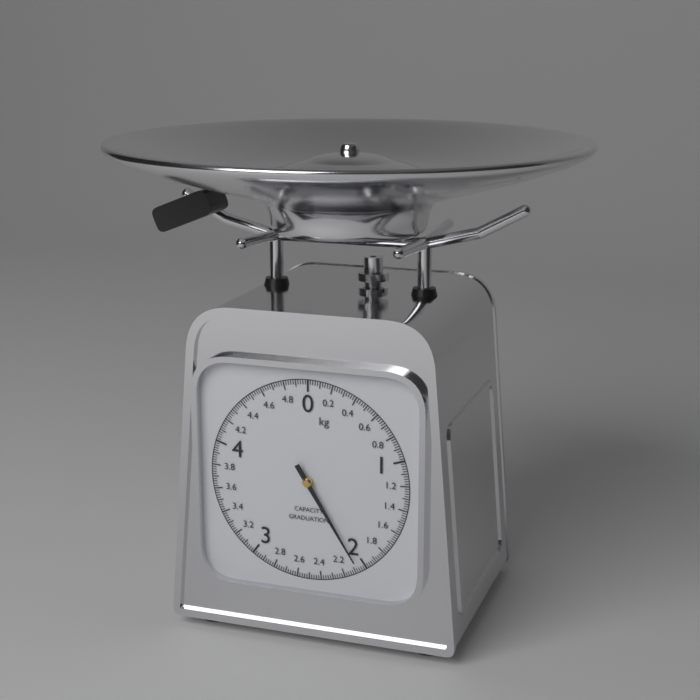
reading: 2.06 kg
